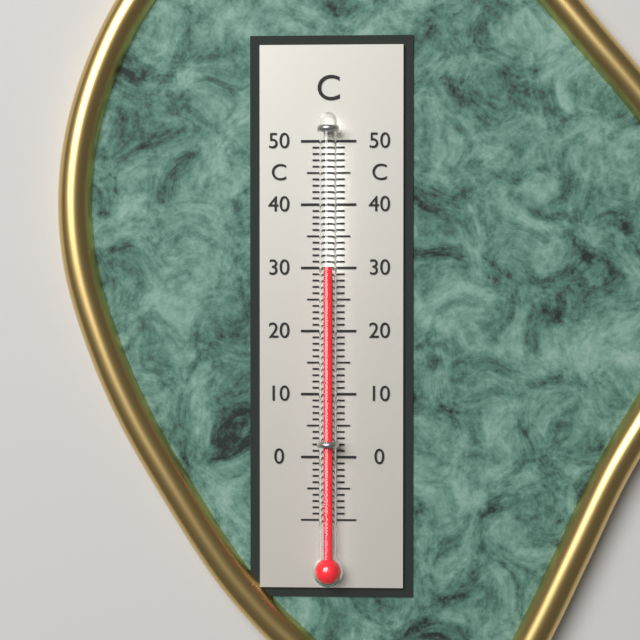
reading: 30 °C
